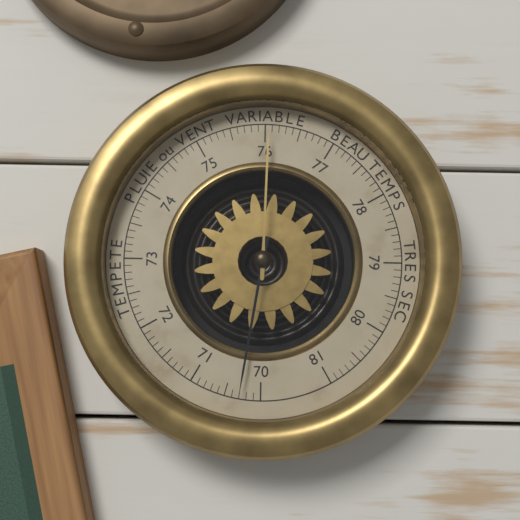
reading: 70.3 (no unit)
